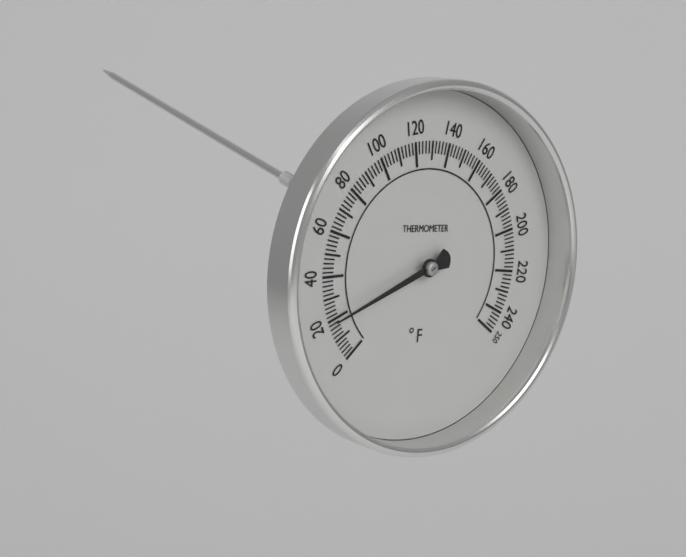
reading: 20 °F
